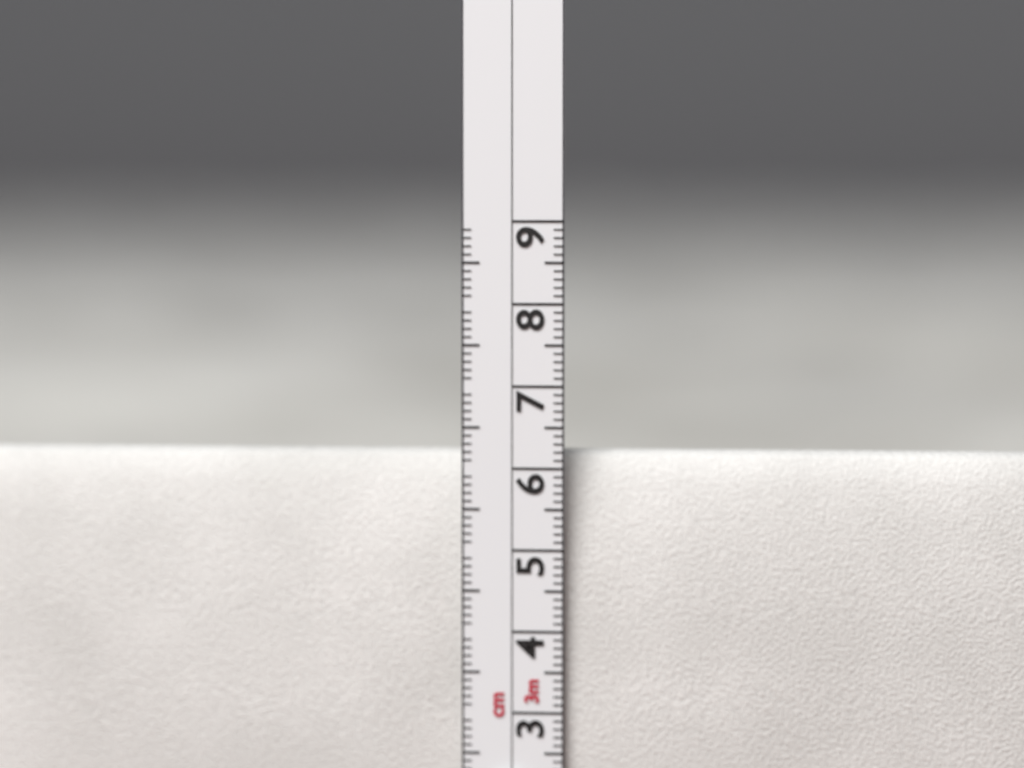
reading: 6.2 cm
